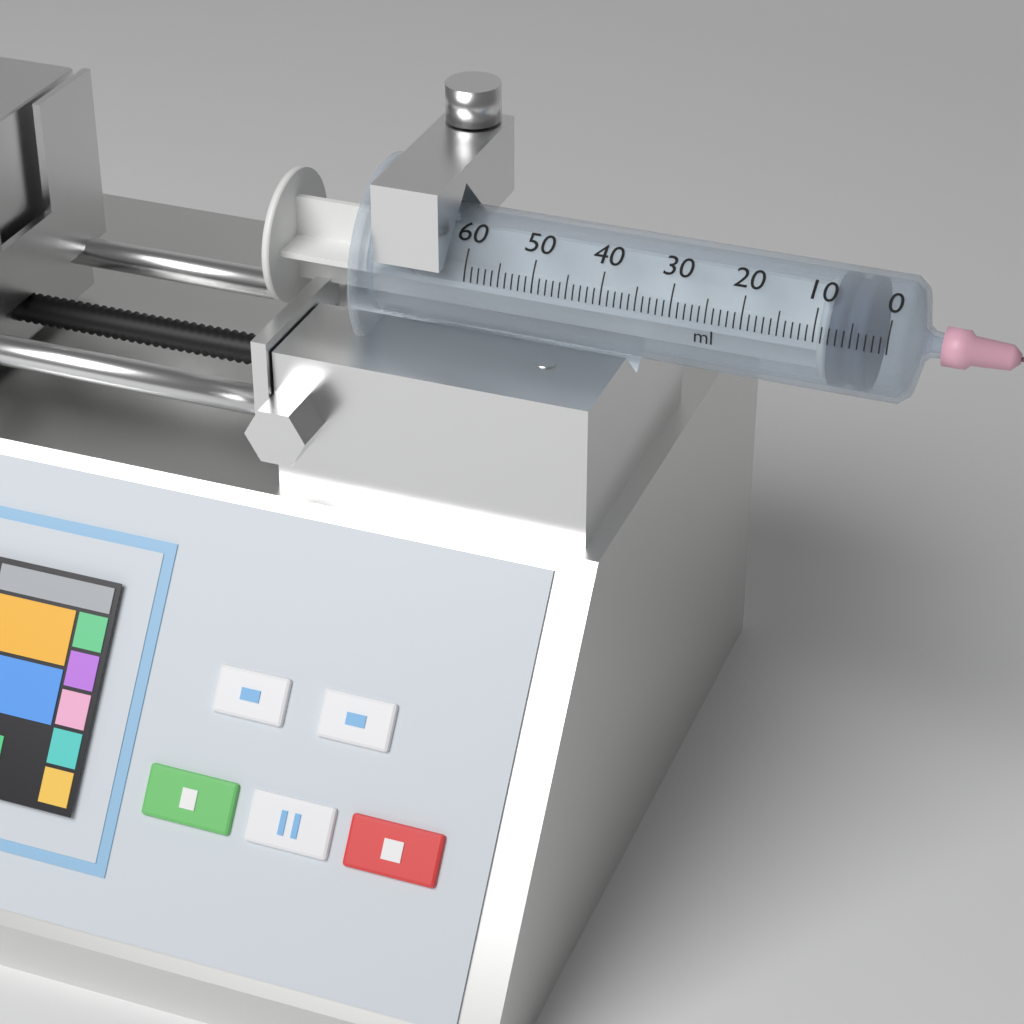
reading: 3 ml
